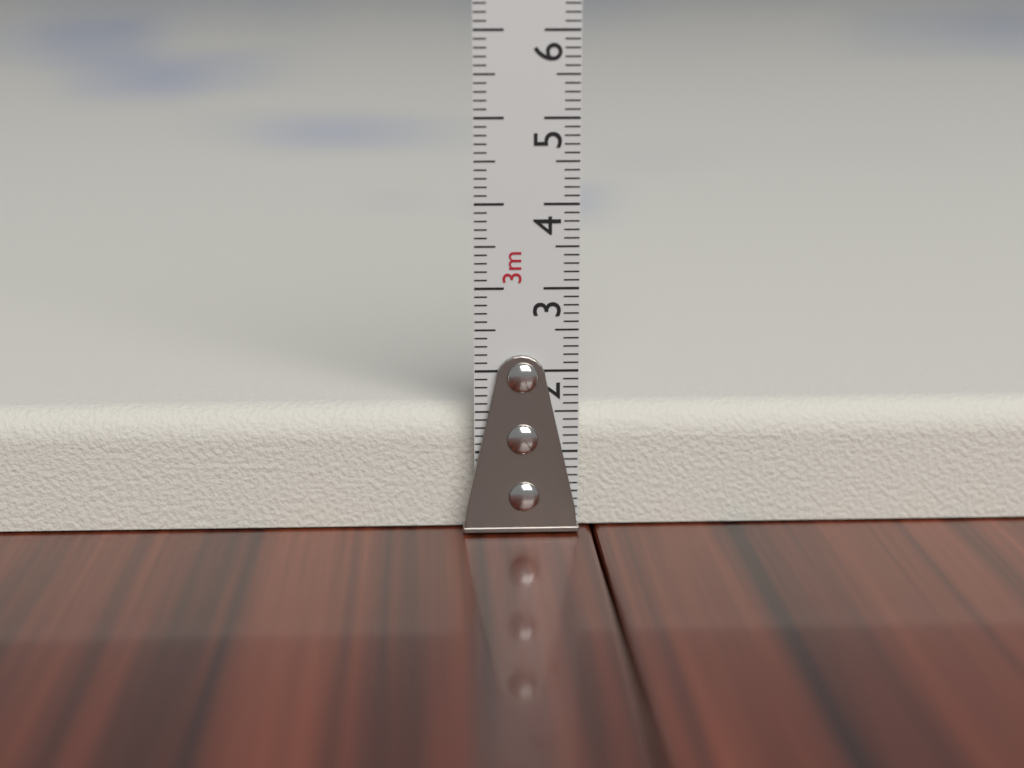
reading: 1.5 cm
